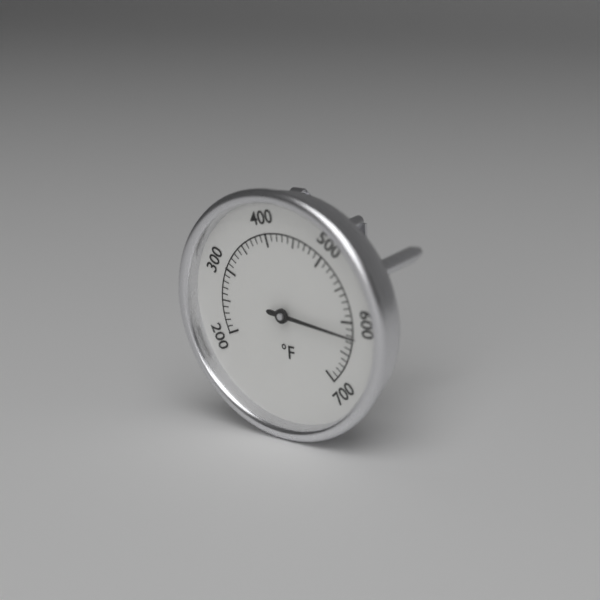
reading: 620 °F
